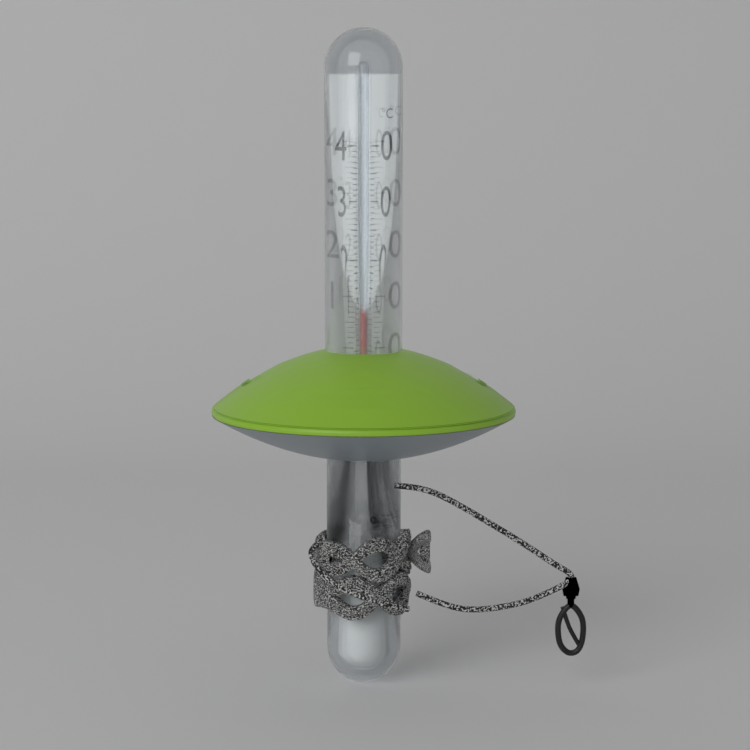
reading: 7 °C
